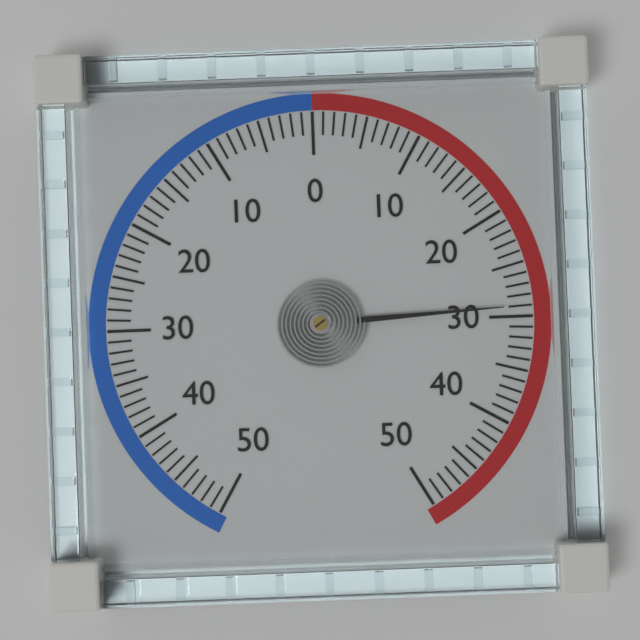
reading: 29 (no unit)
